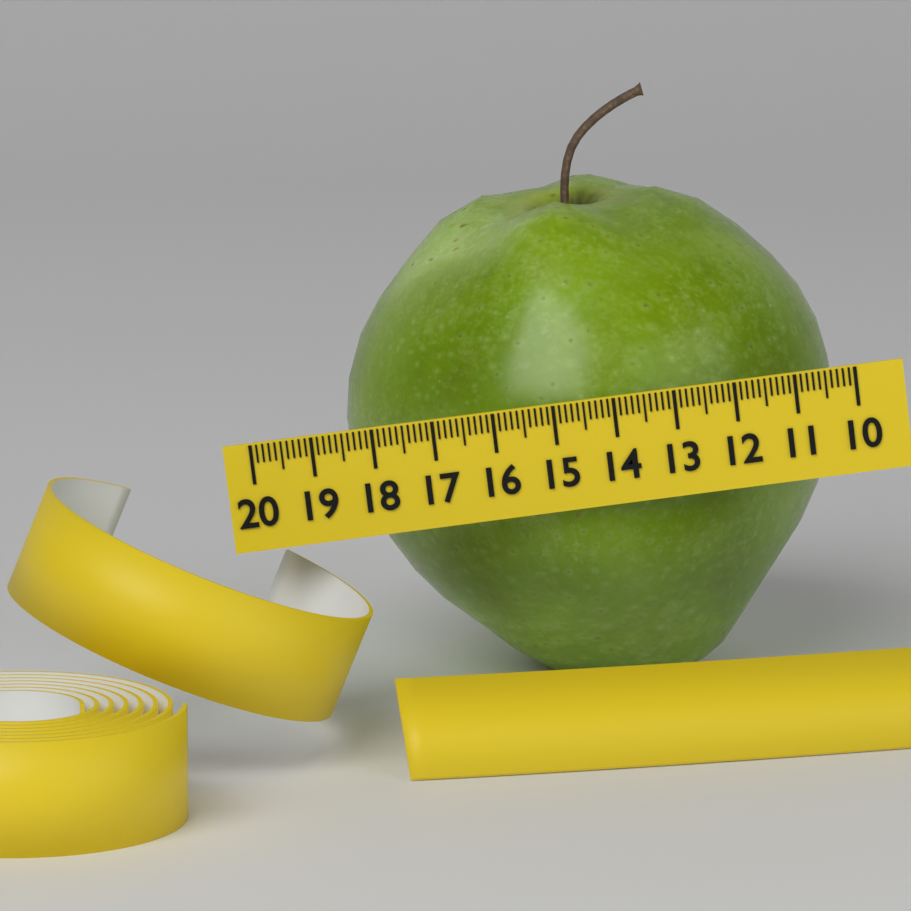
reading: 18.3 (no unit)
